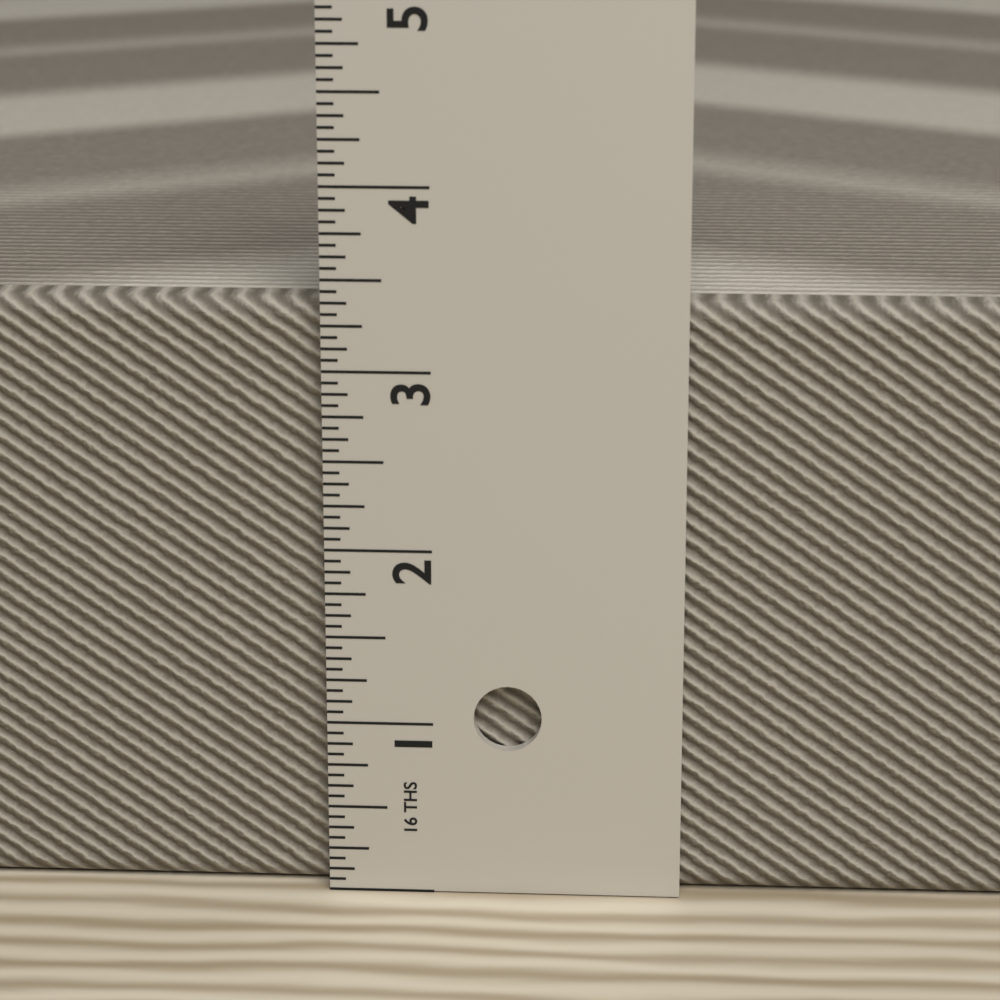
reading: 3.3750 in
